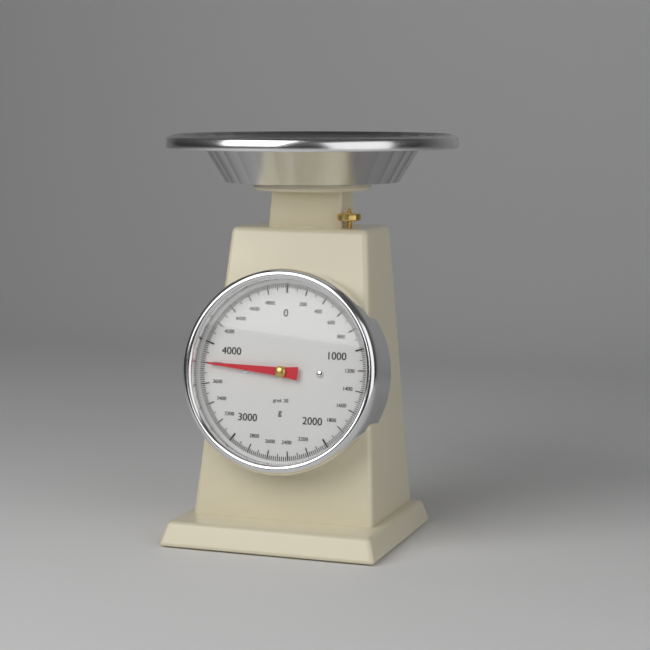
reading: 3800 g
